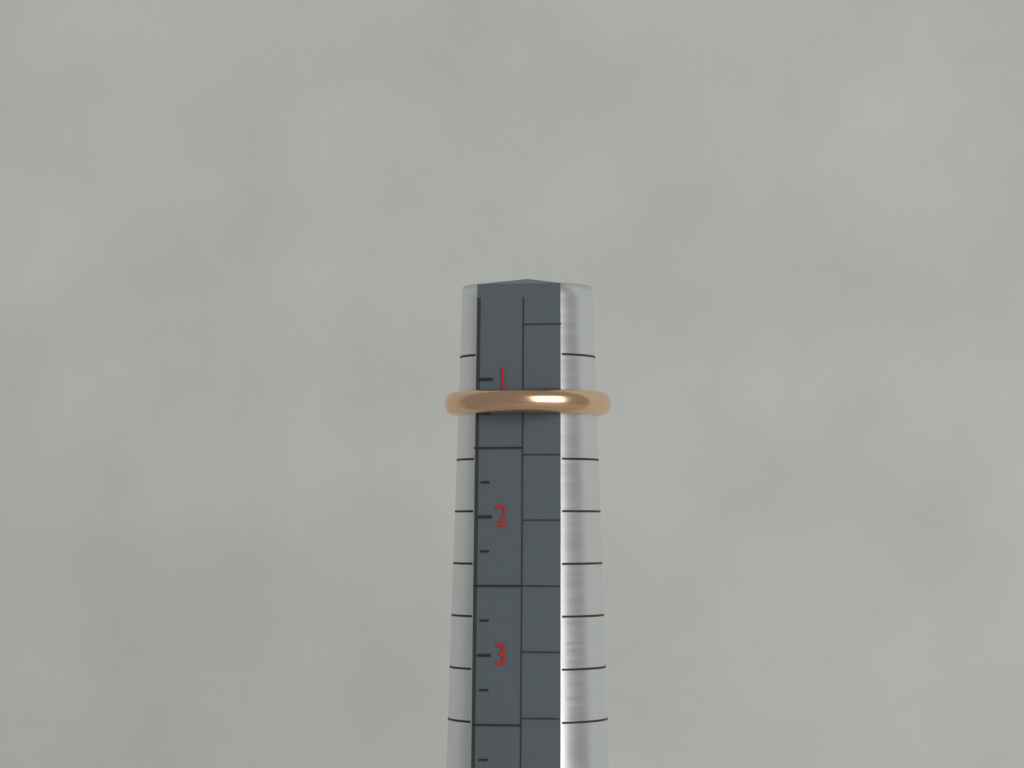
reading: 1.25 (no unit)
